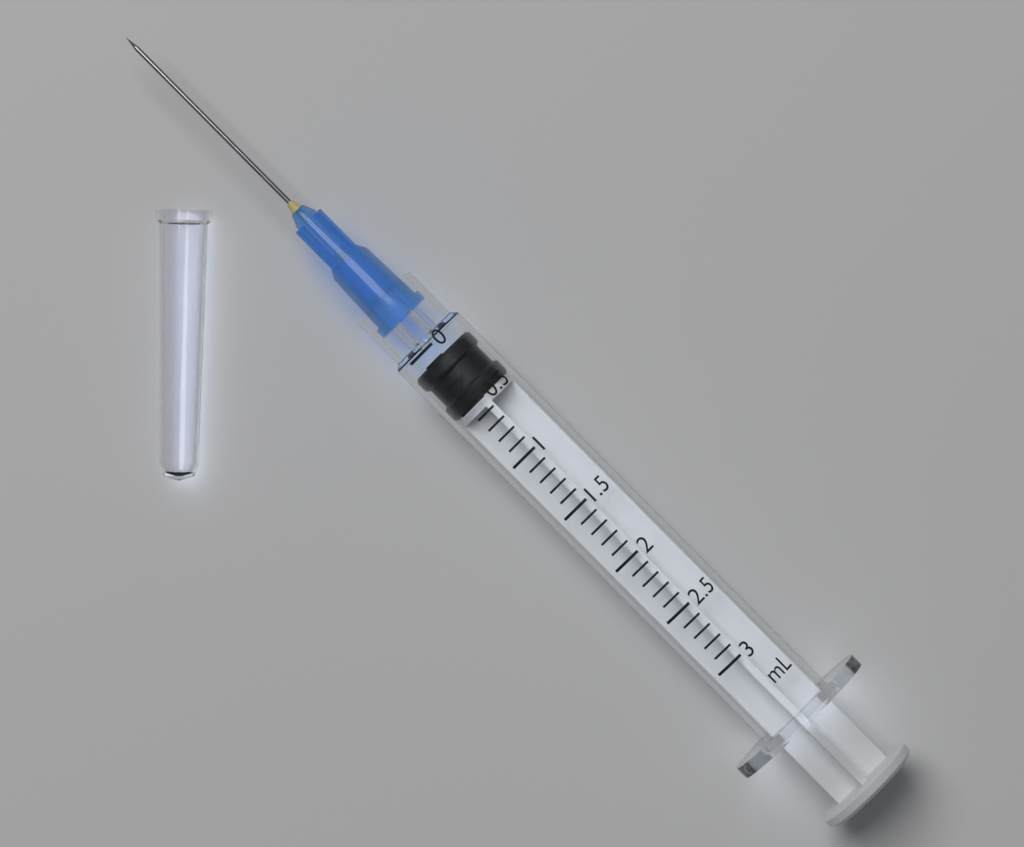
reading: 0.1 mL
